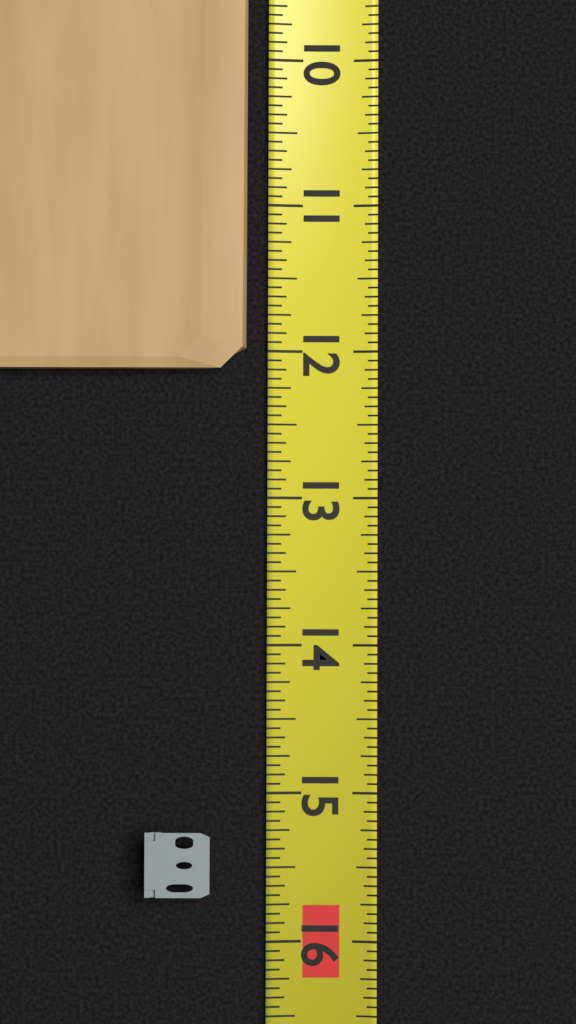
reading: 12.1250 (no unit)
